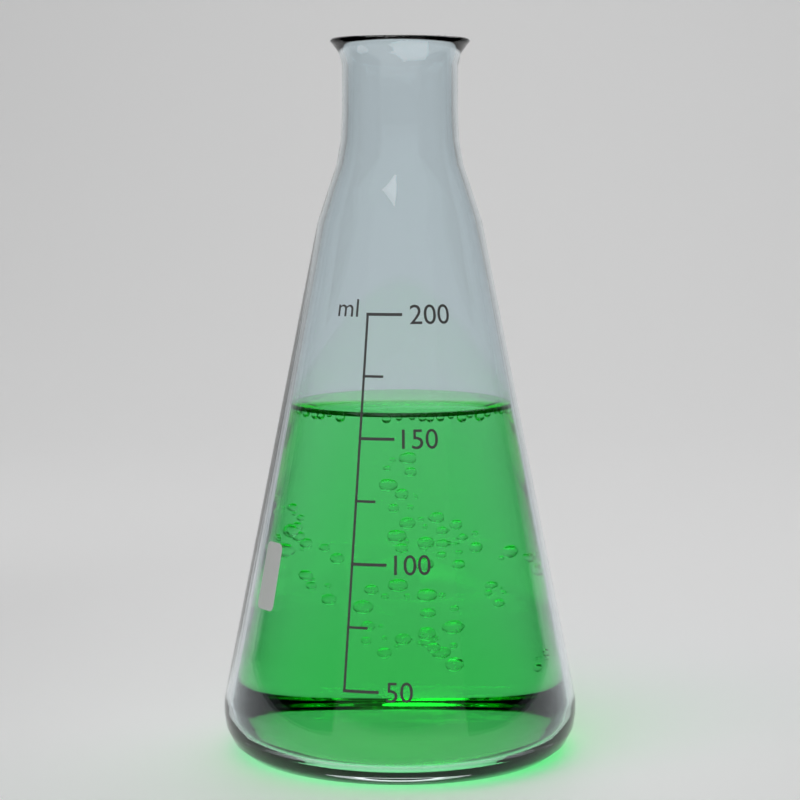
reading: 160 ml
